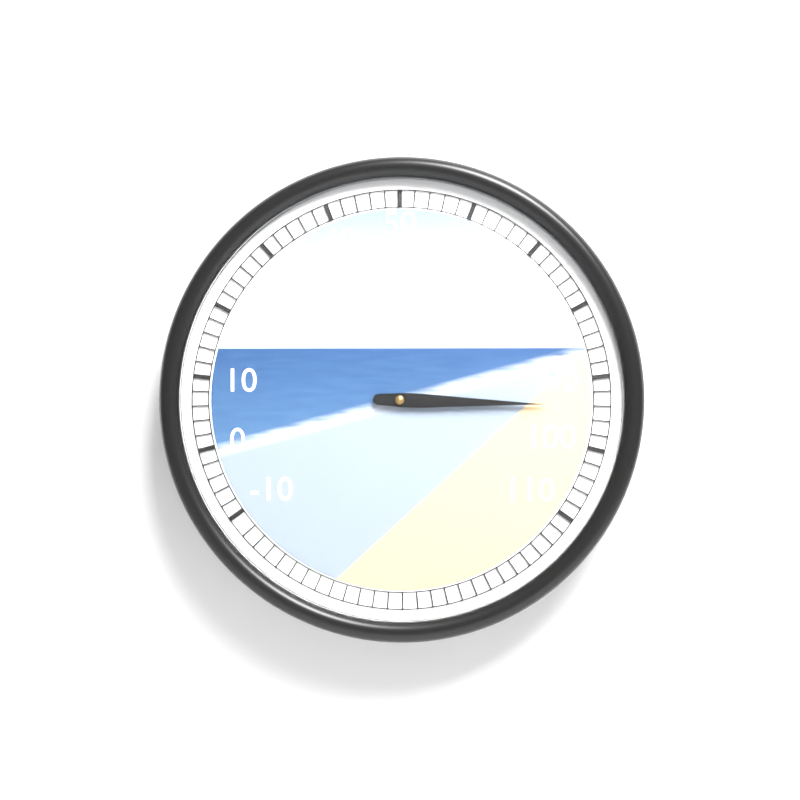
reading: 94 (no unit)
